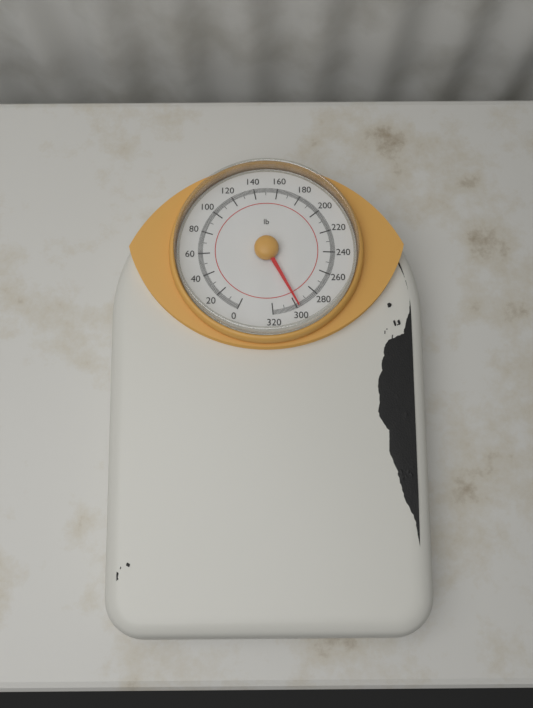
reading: 298 lb
